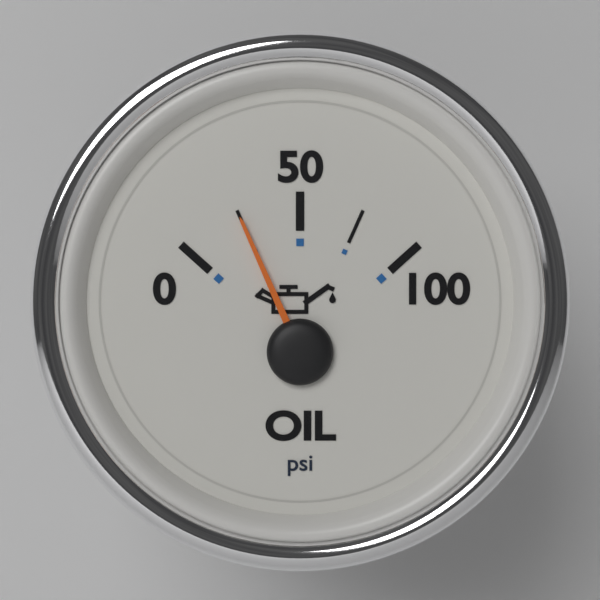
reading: 25 psi
